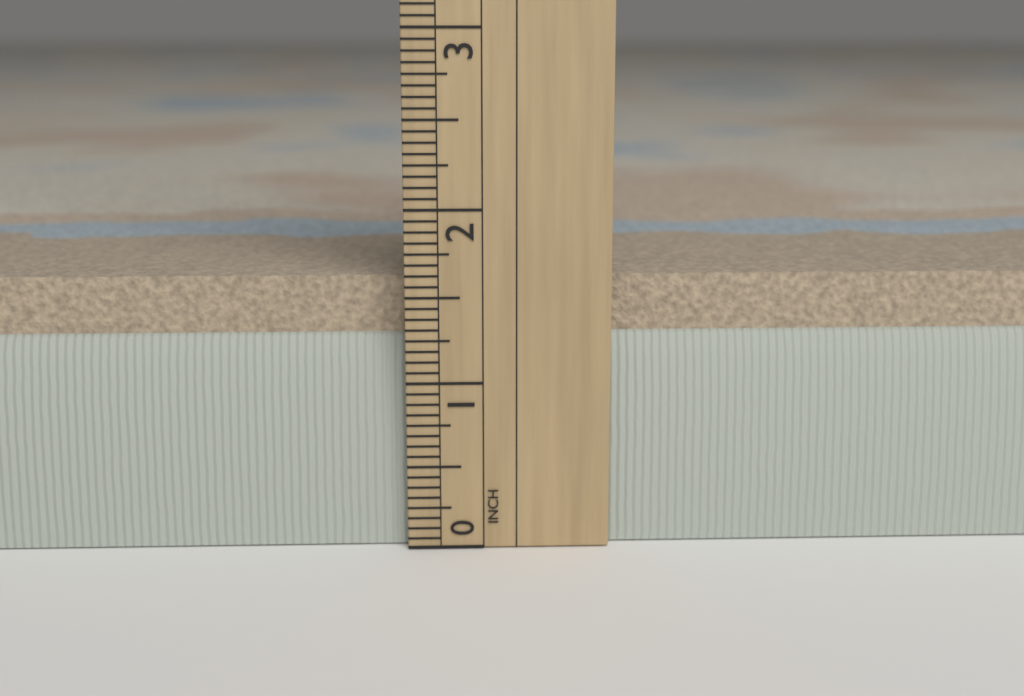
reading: 1.6250 in
